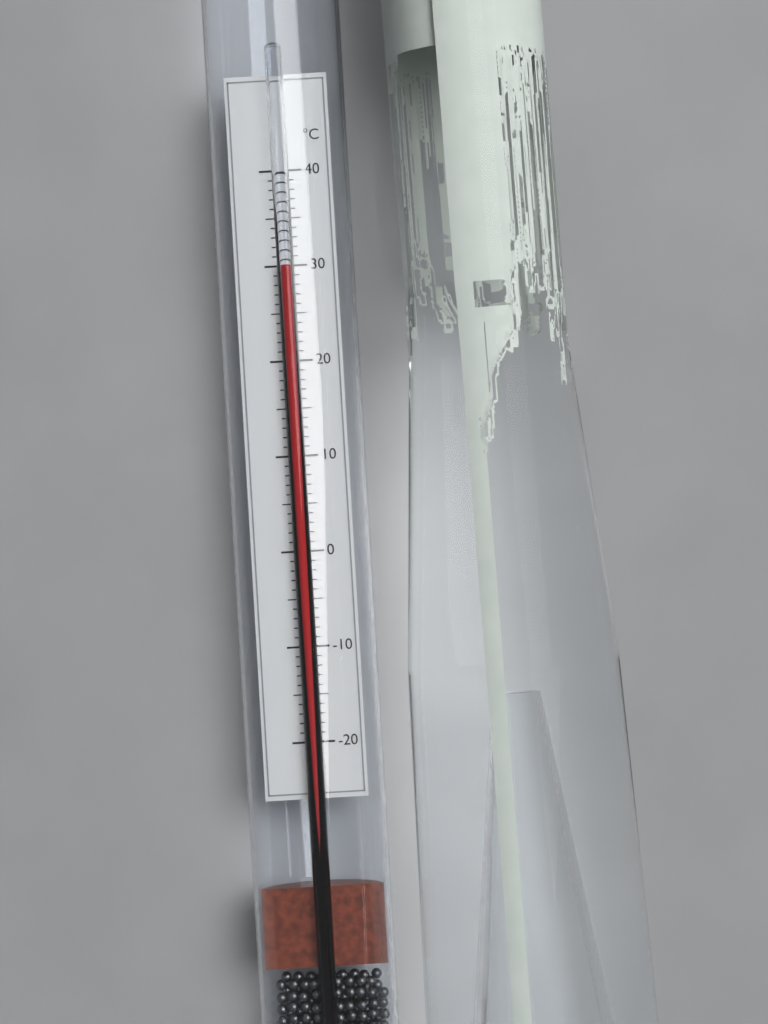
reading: 30 °C
